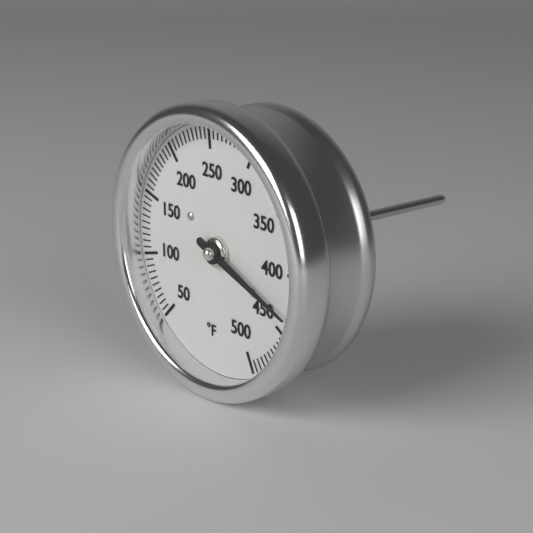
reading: 435 °F
